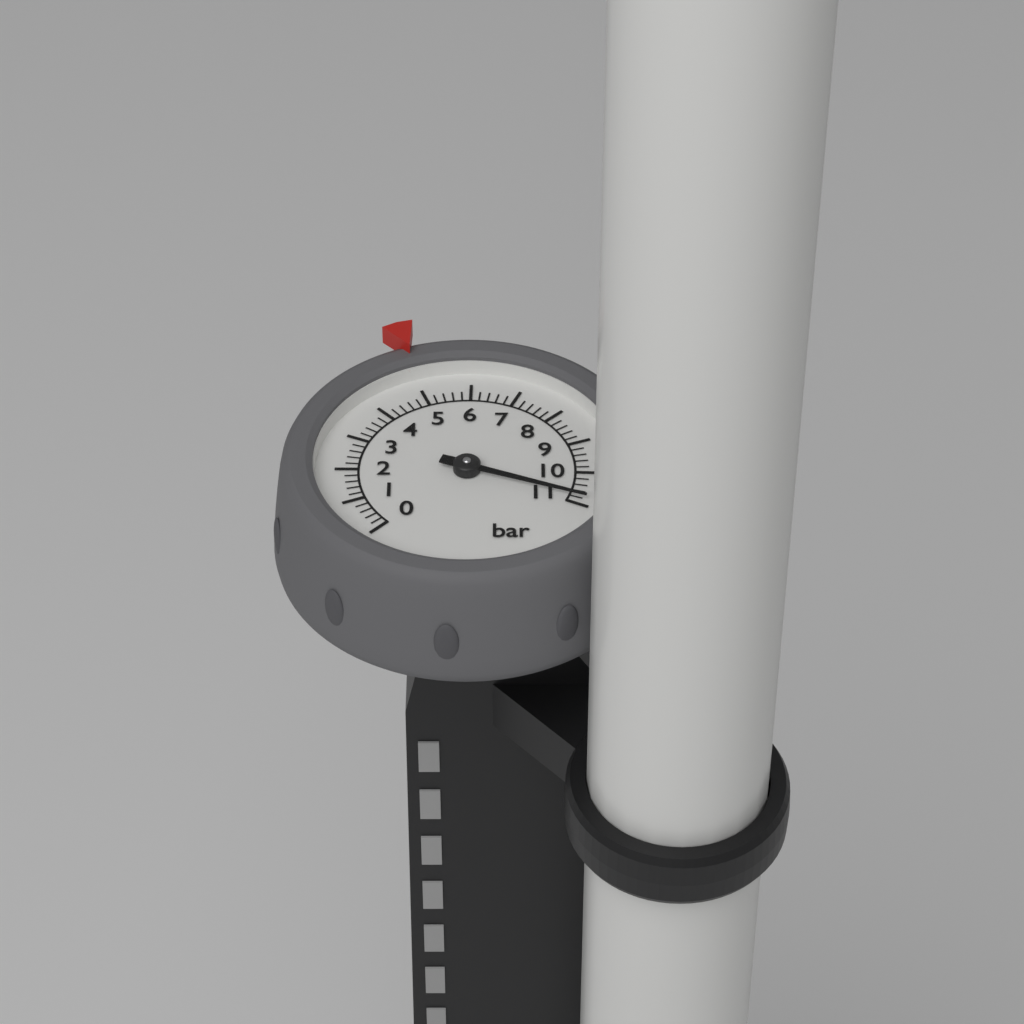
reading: 10.8 bar
